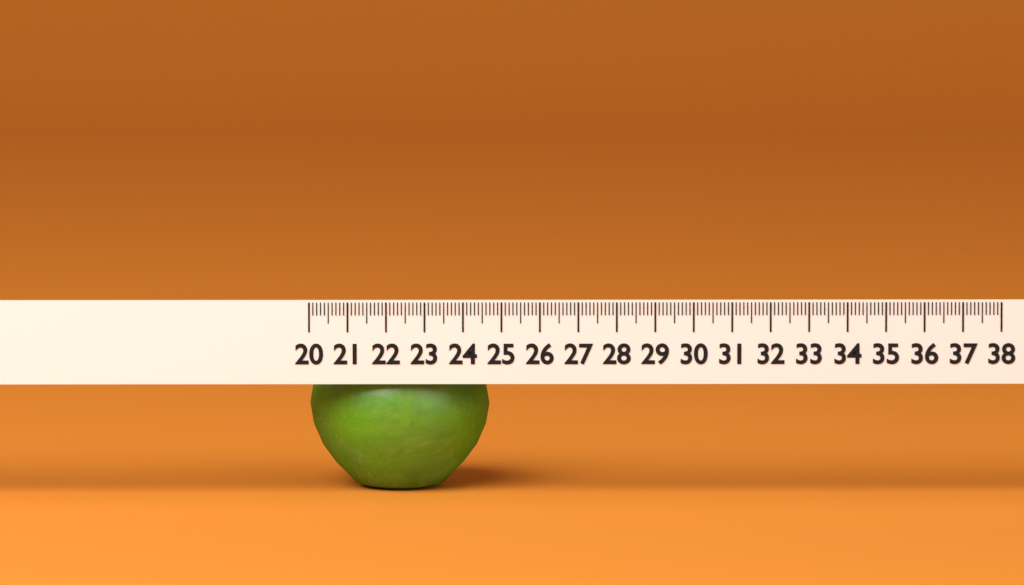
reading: 24.7 (no unit)
